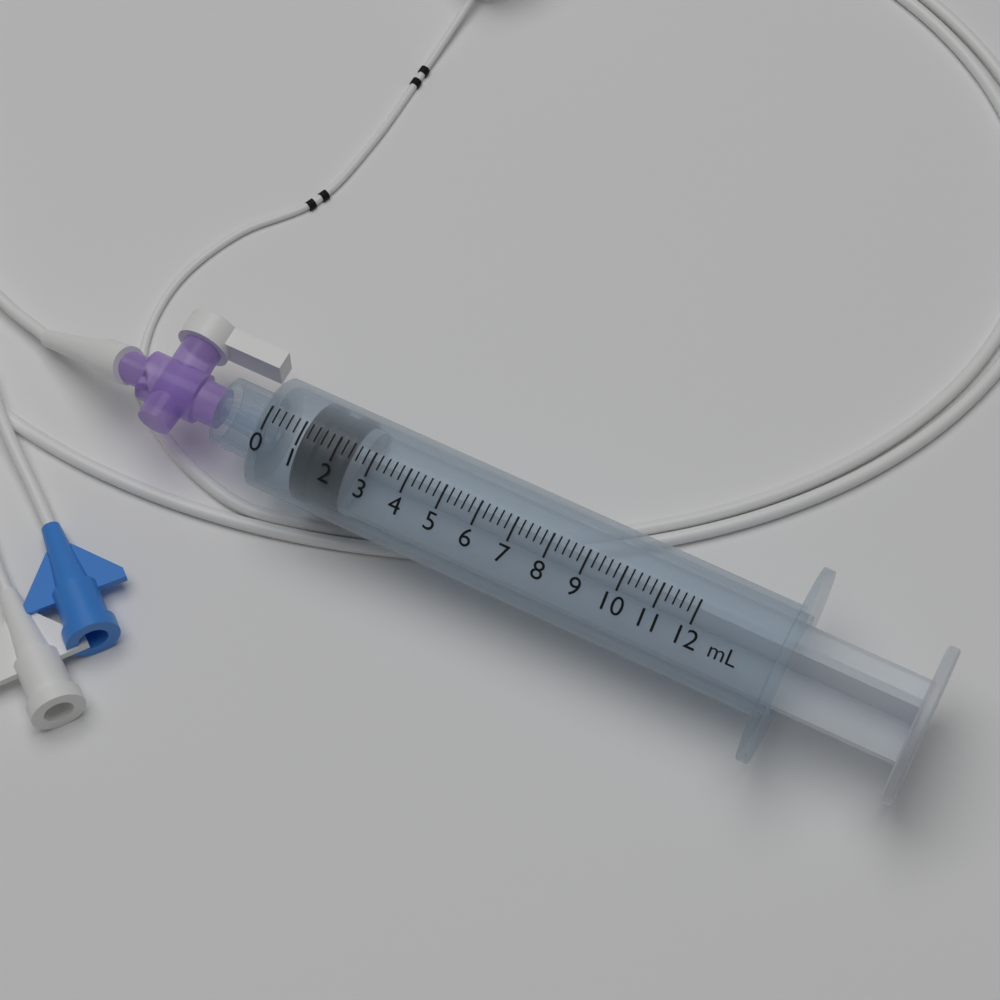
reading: 1.0 mL
